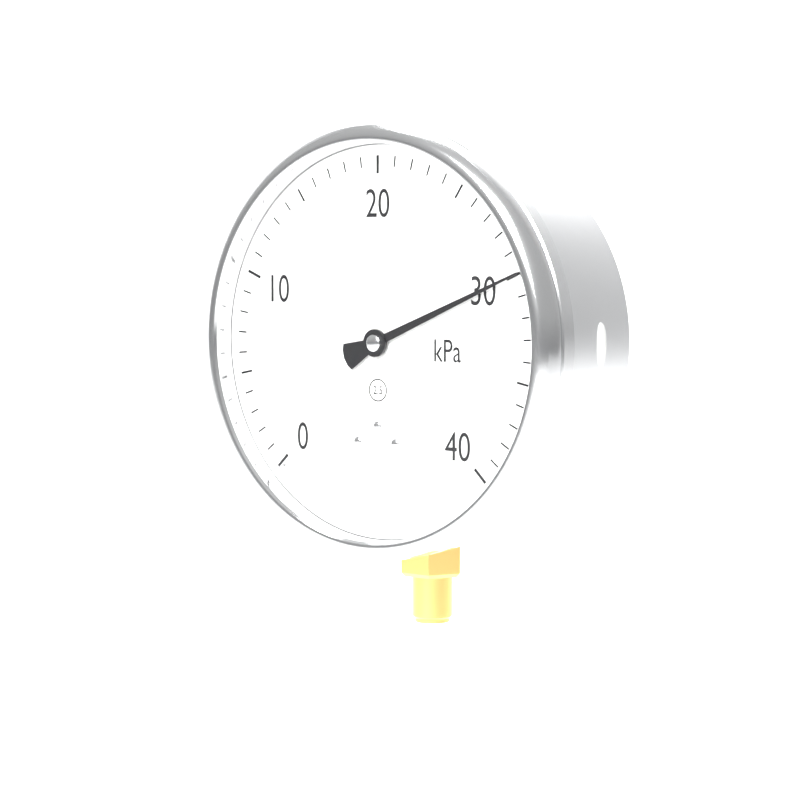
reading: 30 kPa
